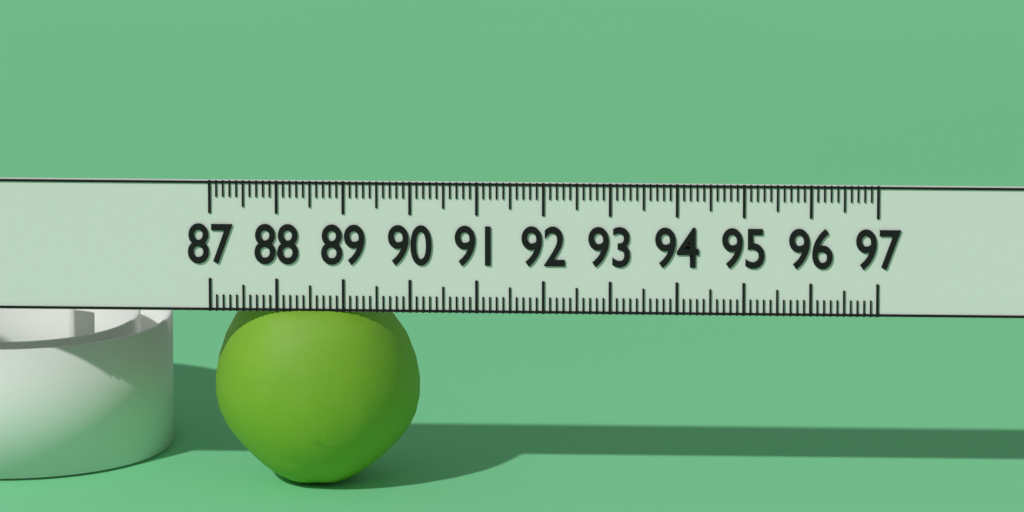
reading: 90.1 (no unit)
